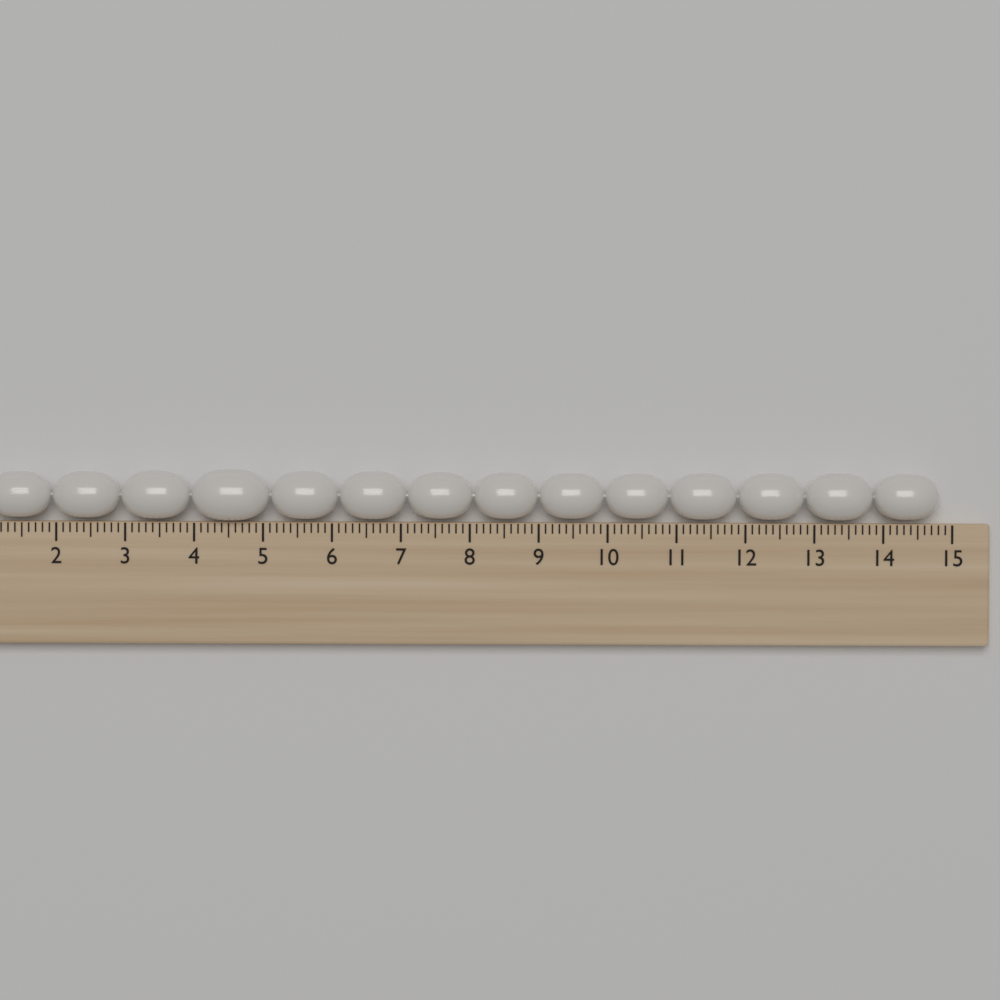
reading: 14.8 cm
